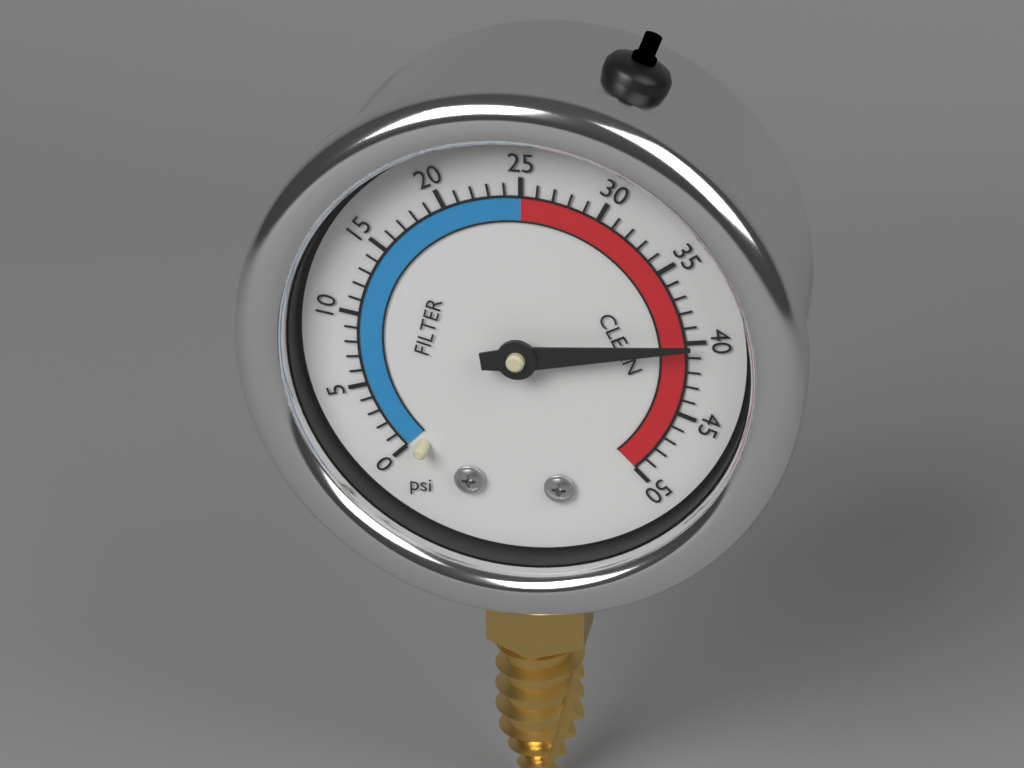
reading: 40 psi
